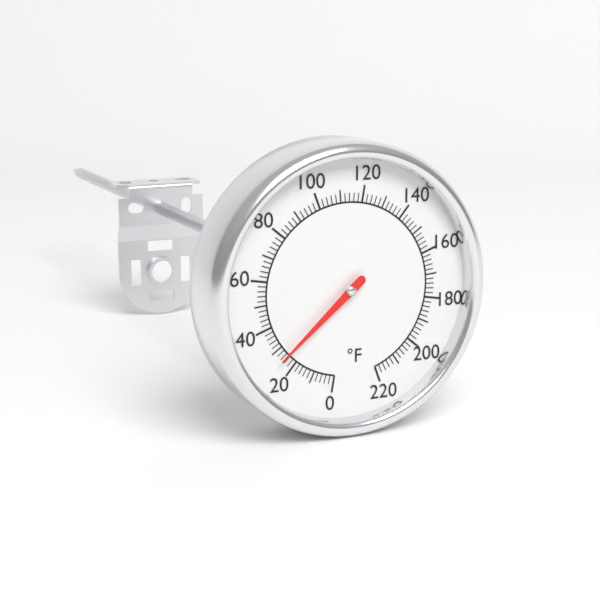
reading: 26 °F
